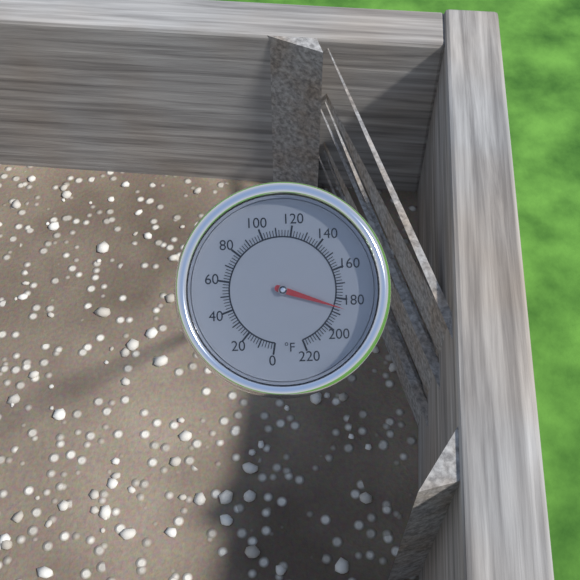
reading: 186 °F
